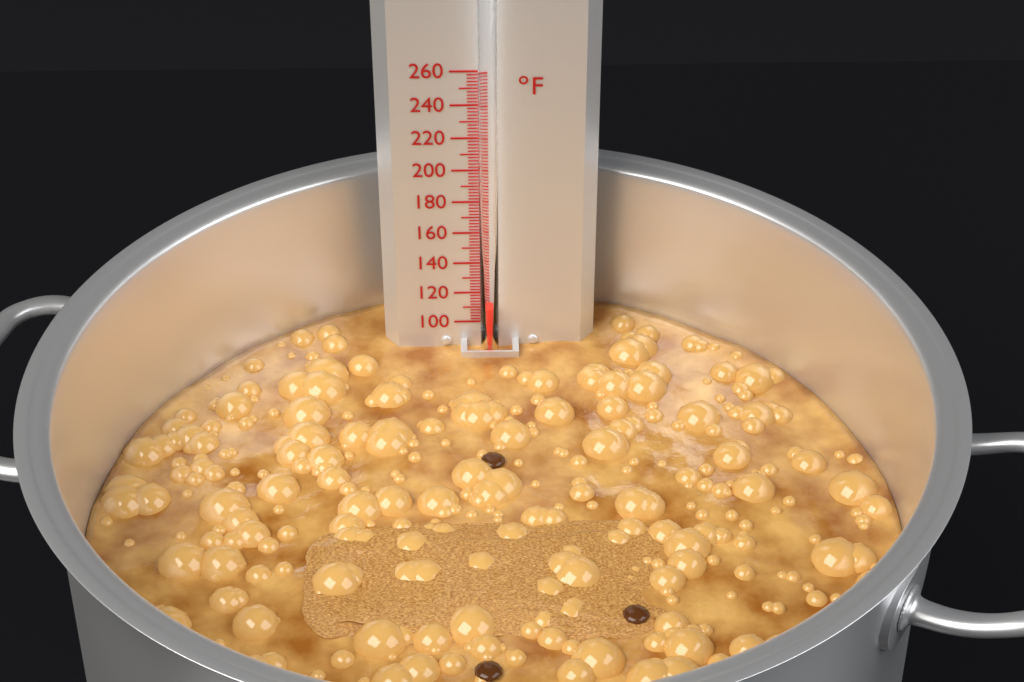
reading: 114 °F
